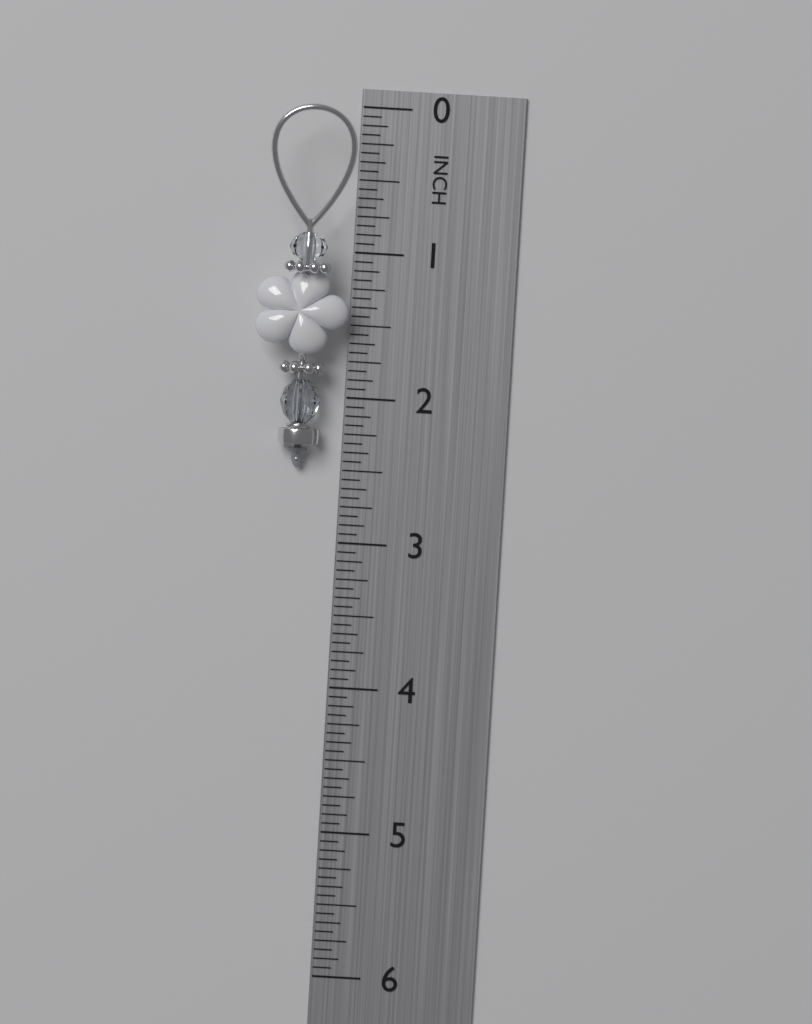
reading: 2.5000 in
